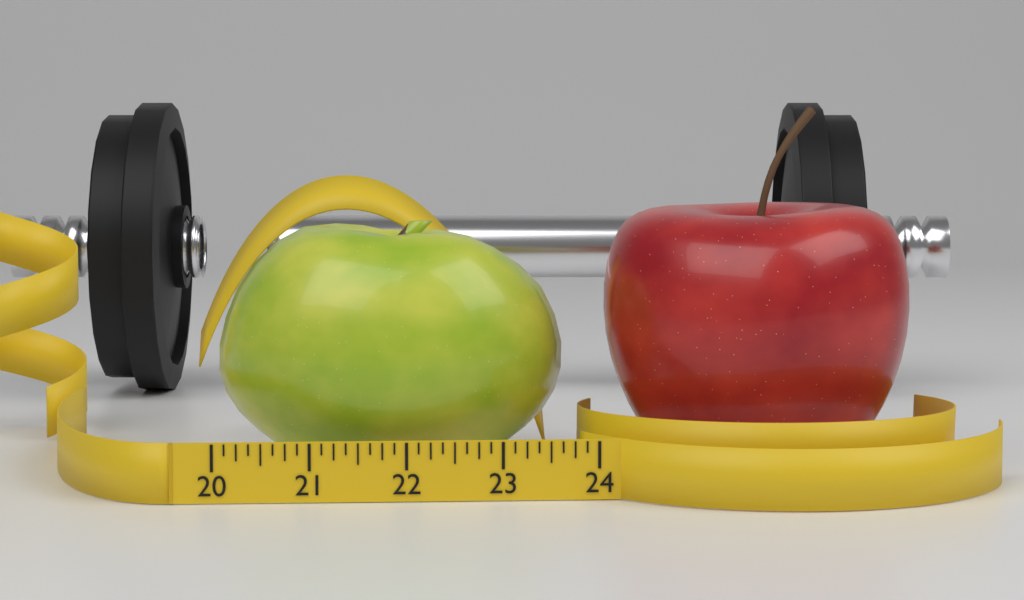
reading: 23.750 (no unit)
